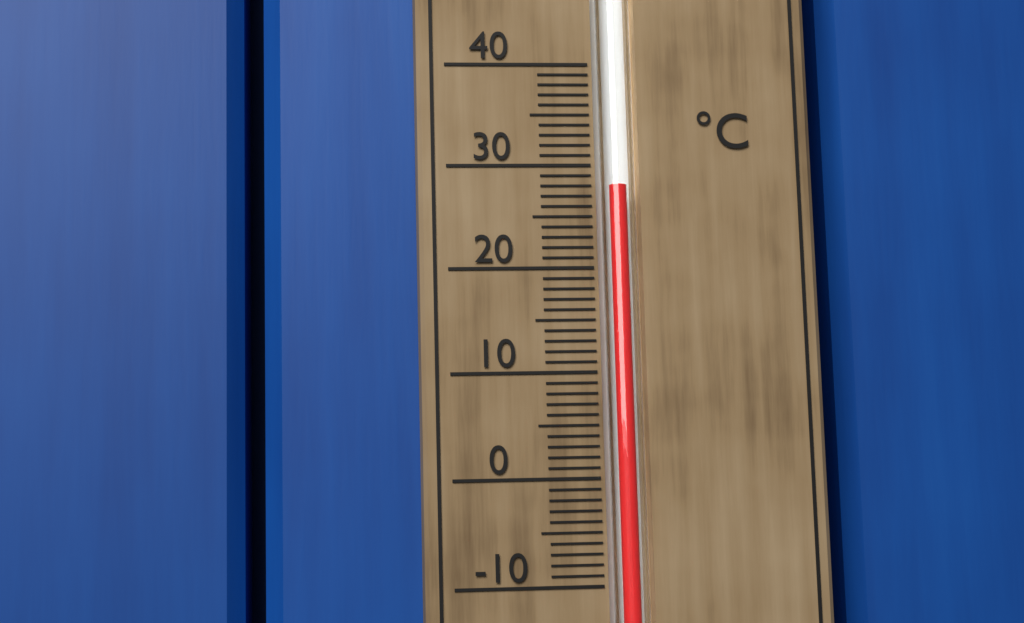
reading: 28 °C
